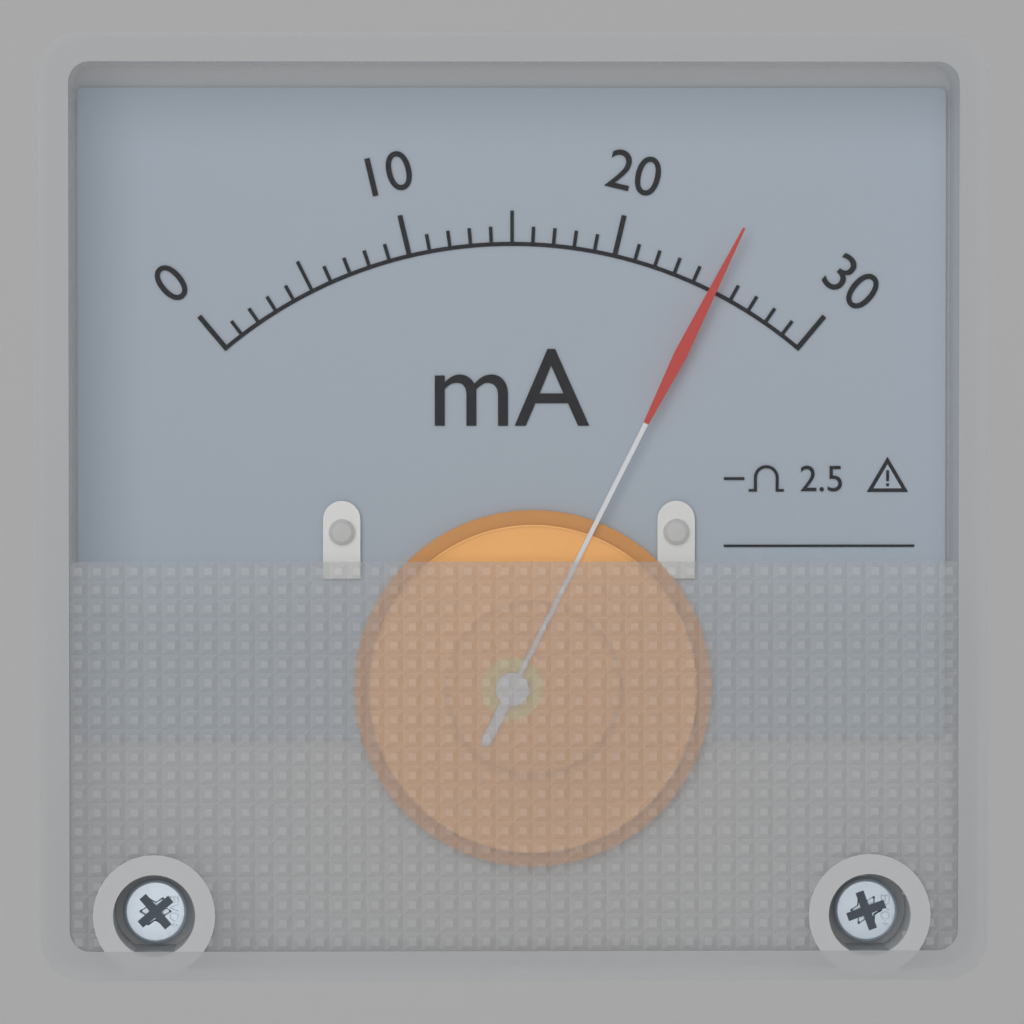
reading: 25 mA
